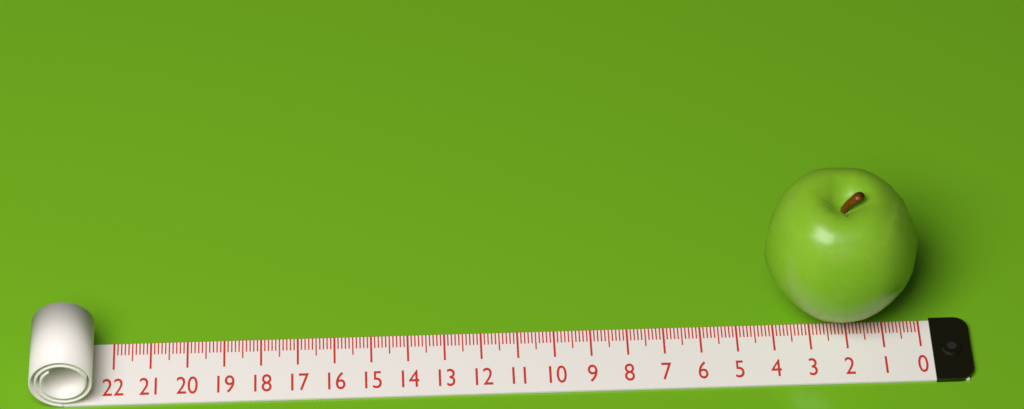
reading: 4.2 (no unit)
